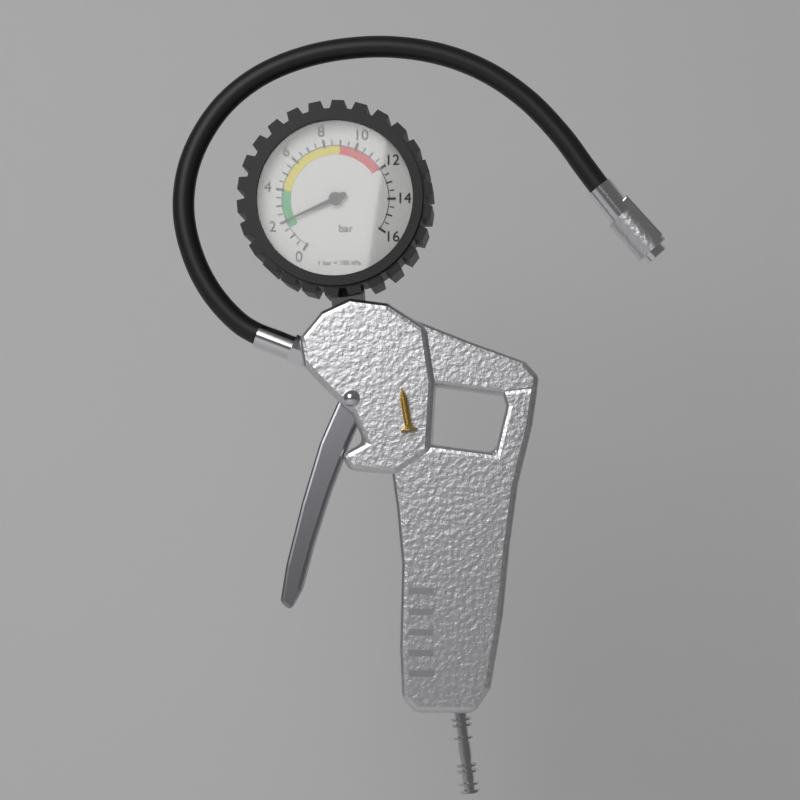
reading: 2.0 bar
